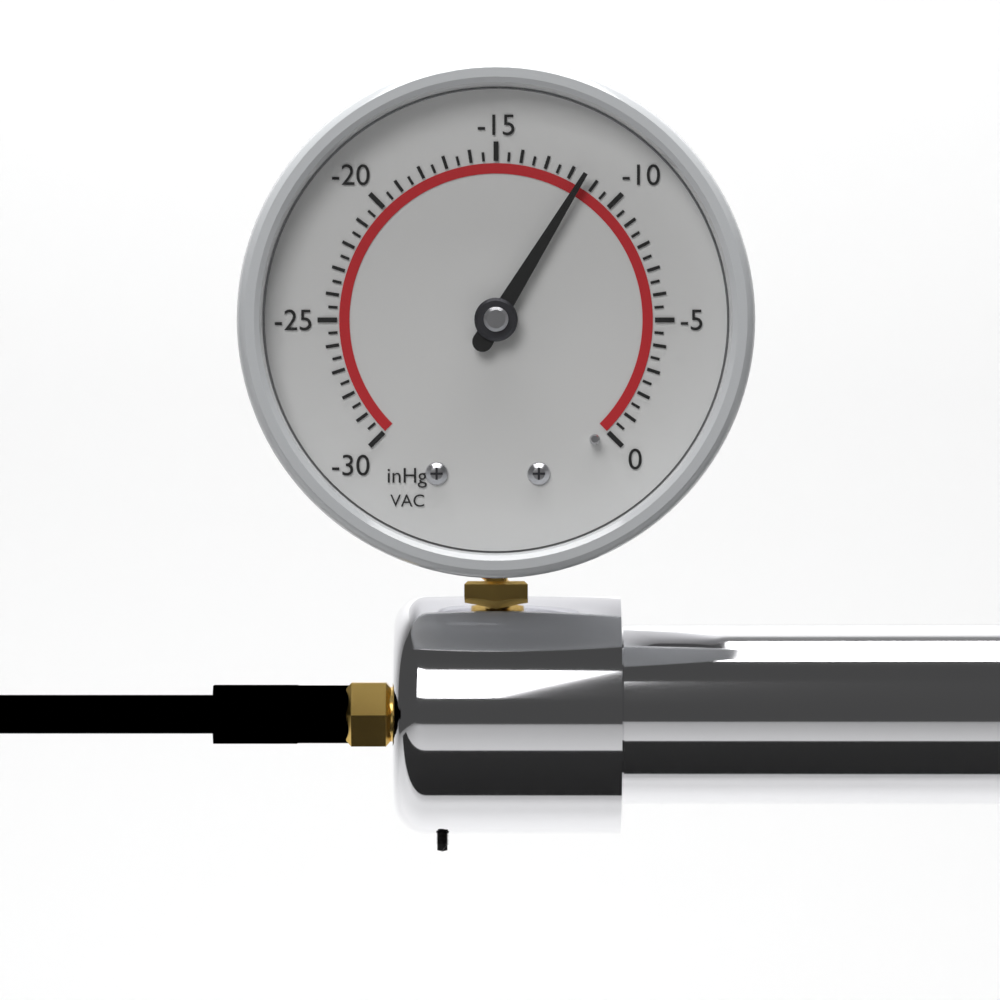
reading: -11.5 inHg
